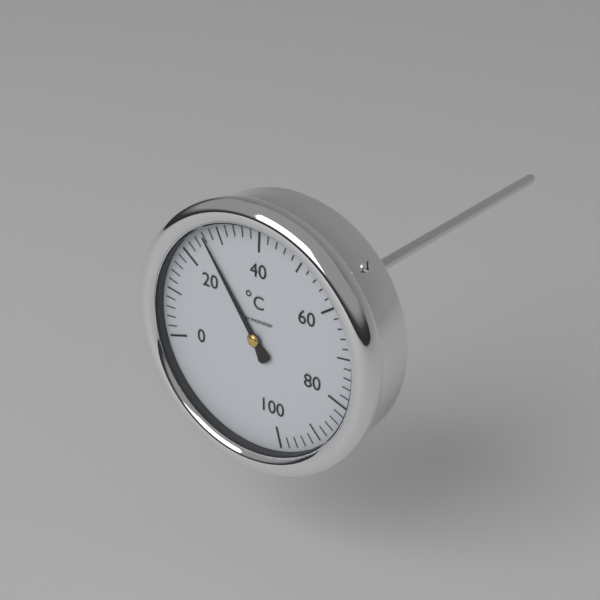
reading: 26 °C
